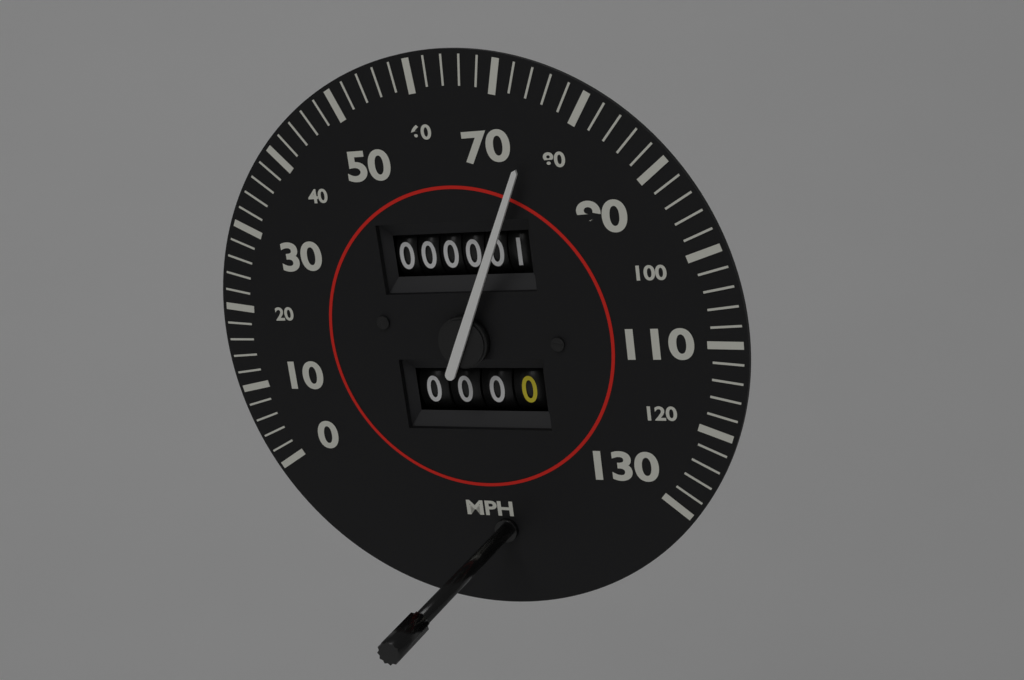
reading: 76 mph
